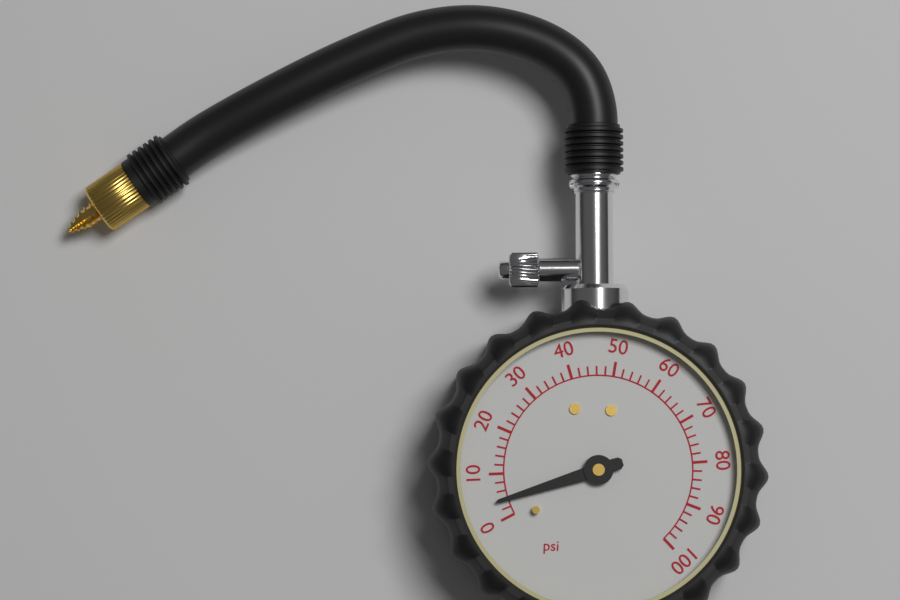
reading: 4 psi
